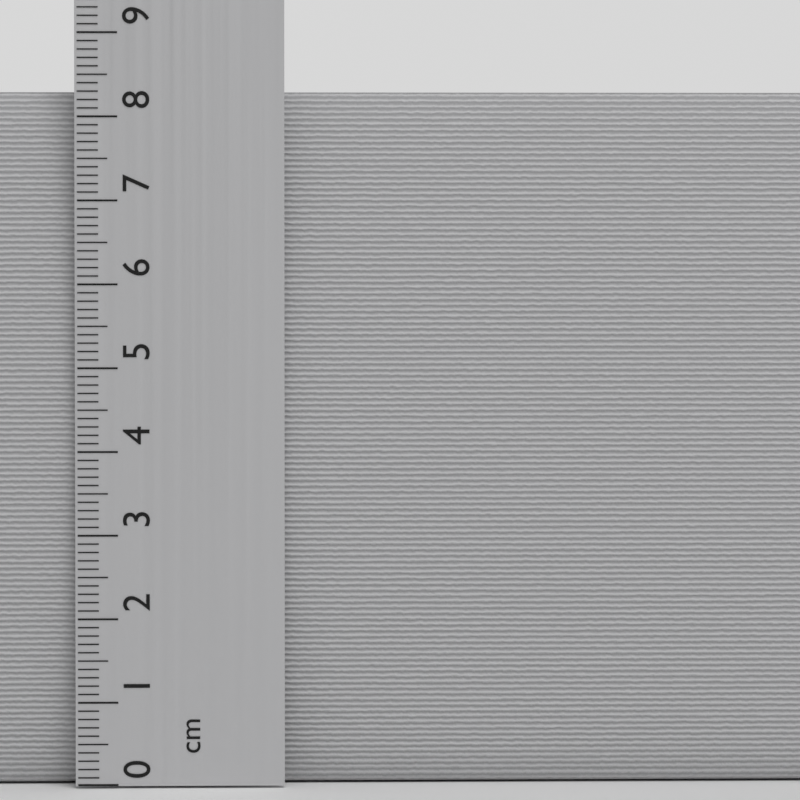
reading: 8.3 cm
